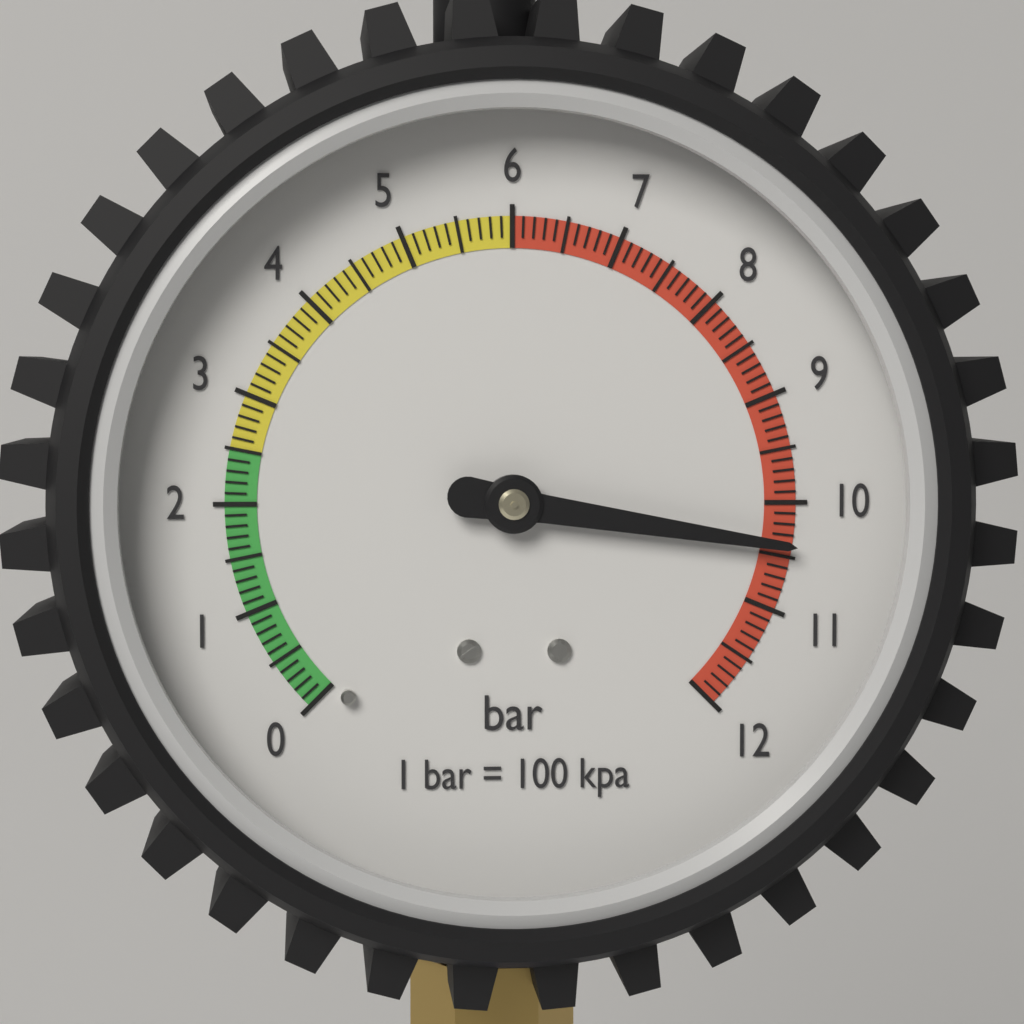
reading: 10.4 bar
